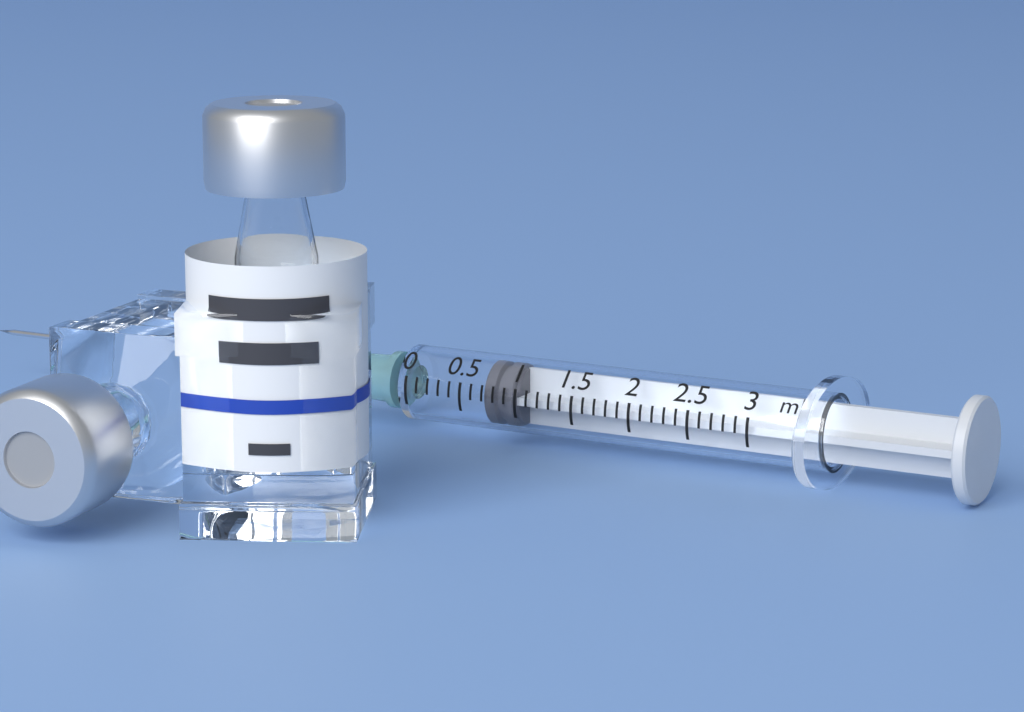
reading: 0.7 ml
